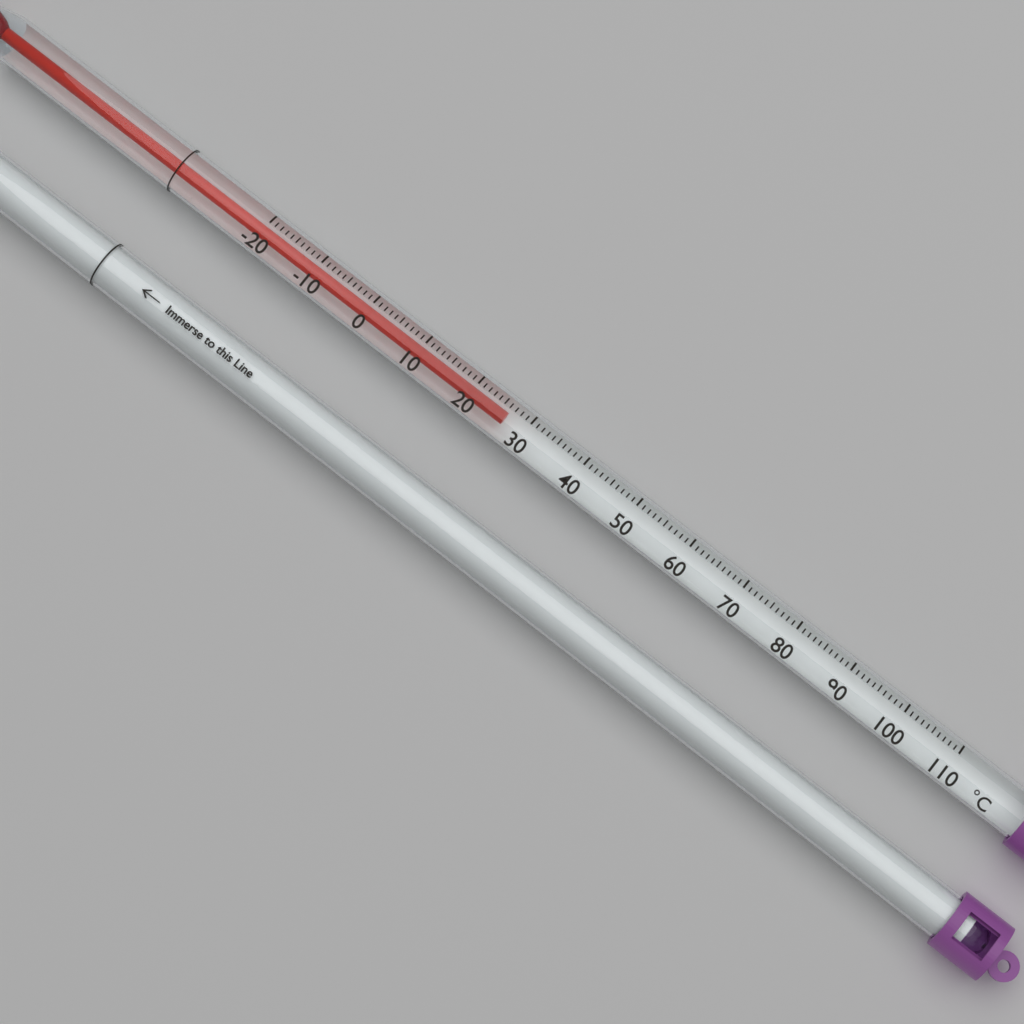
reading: 26 °C
